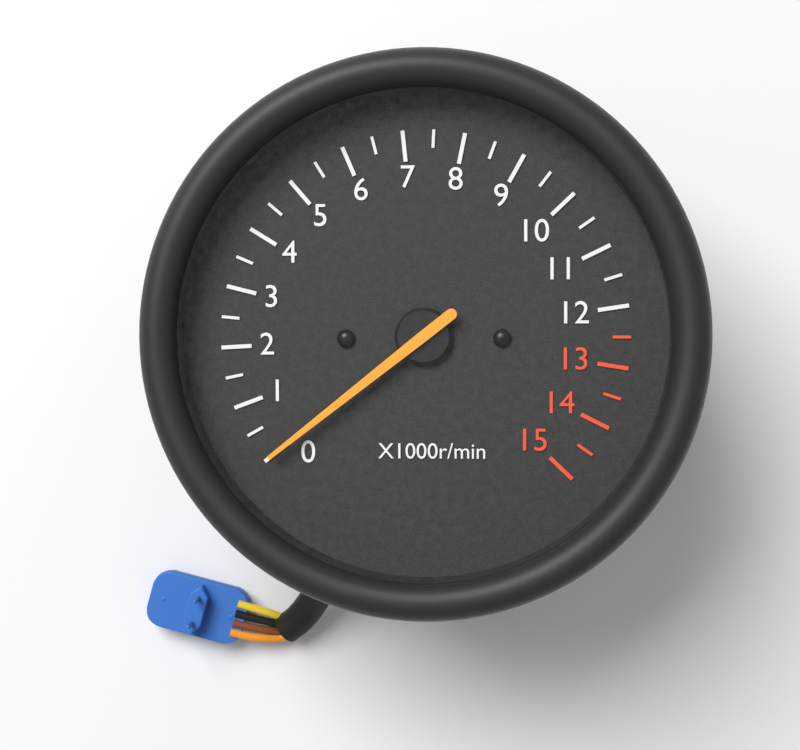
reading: 0 r/min
